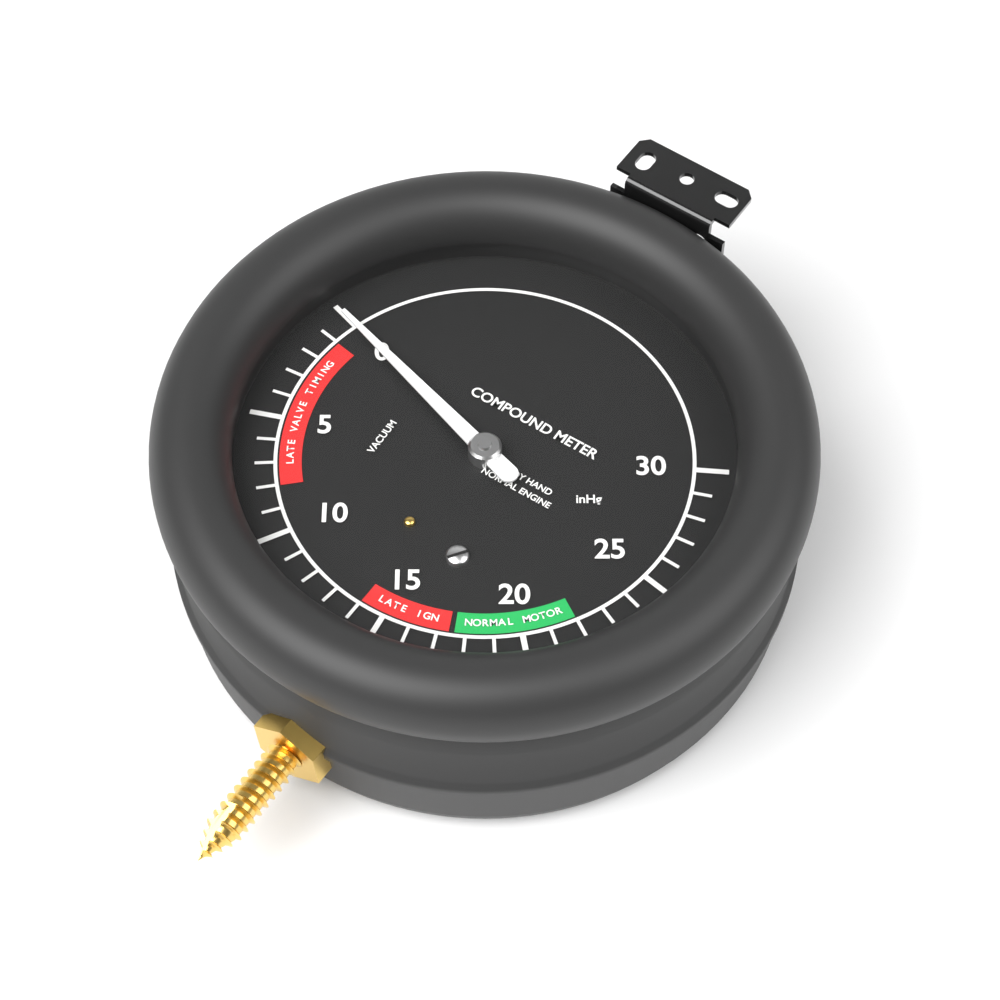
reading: 0 inHg
